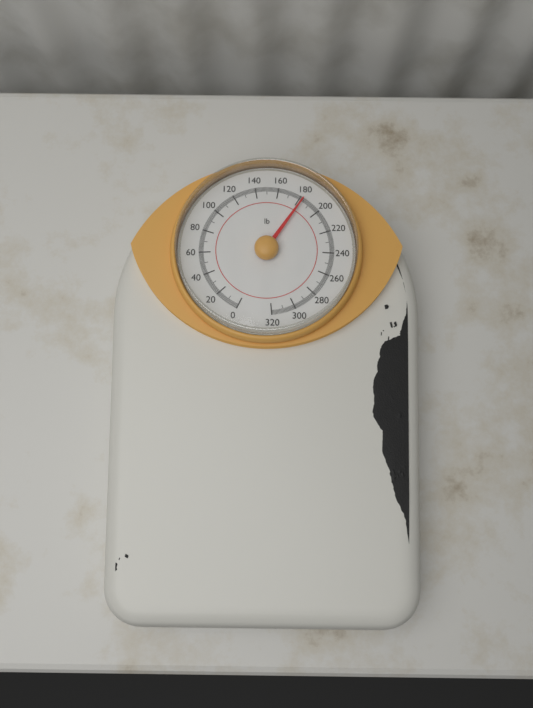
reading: 183 lb
